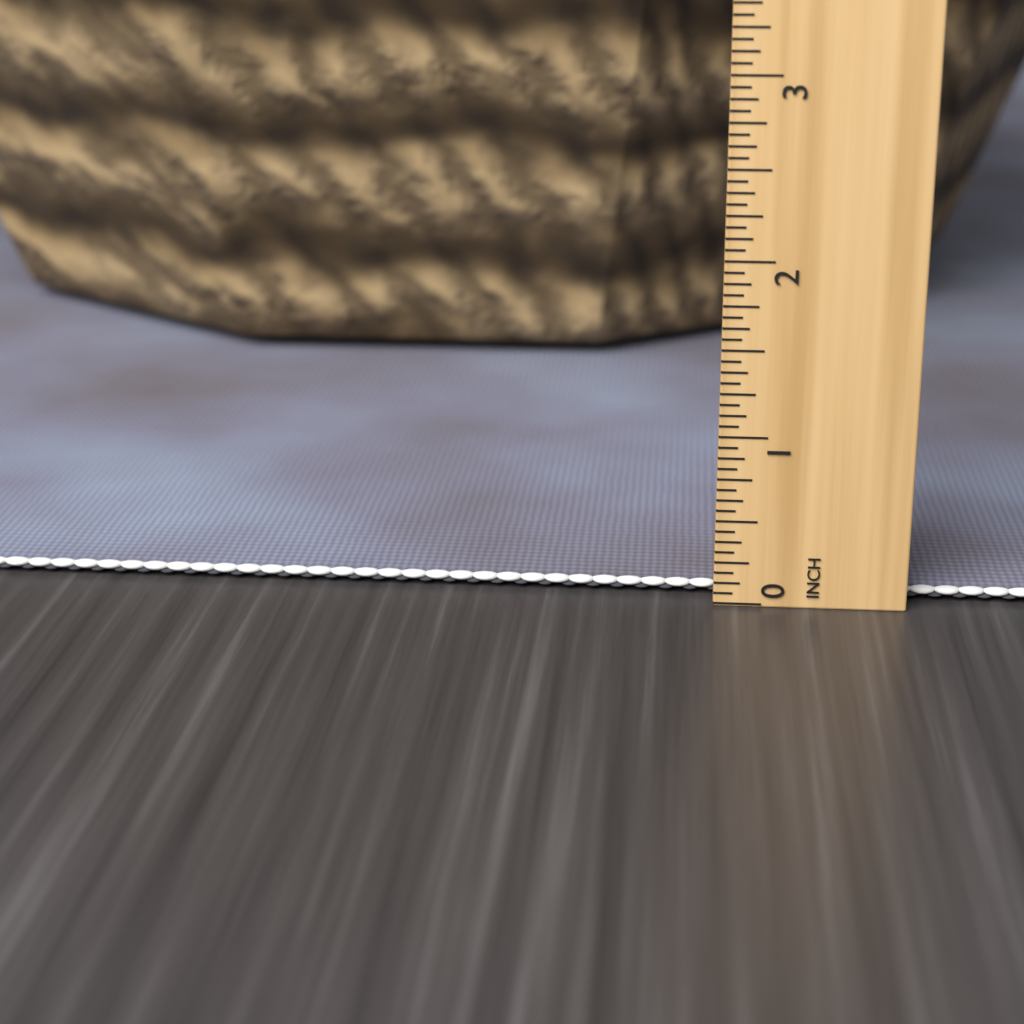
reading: 0.0625 in
